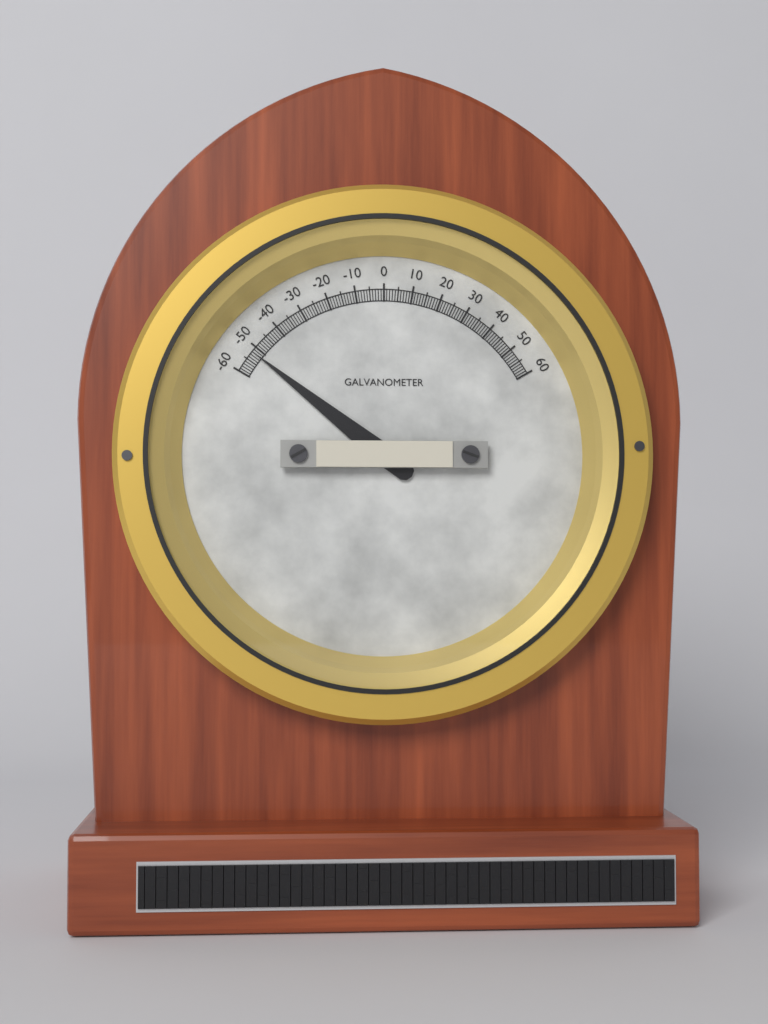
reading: -52 (no unit)
